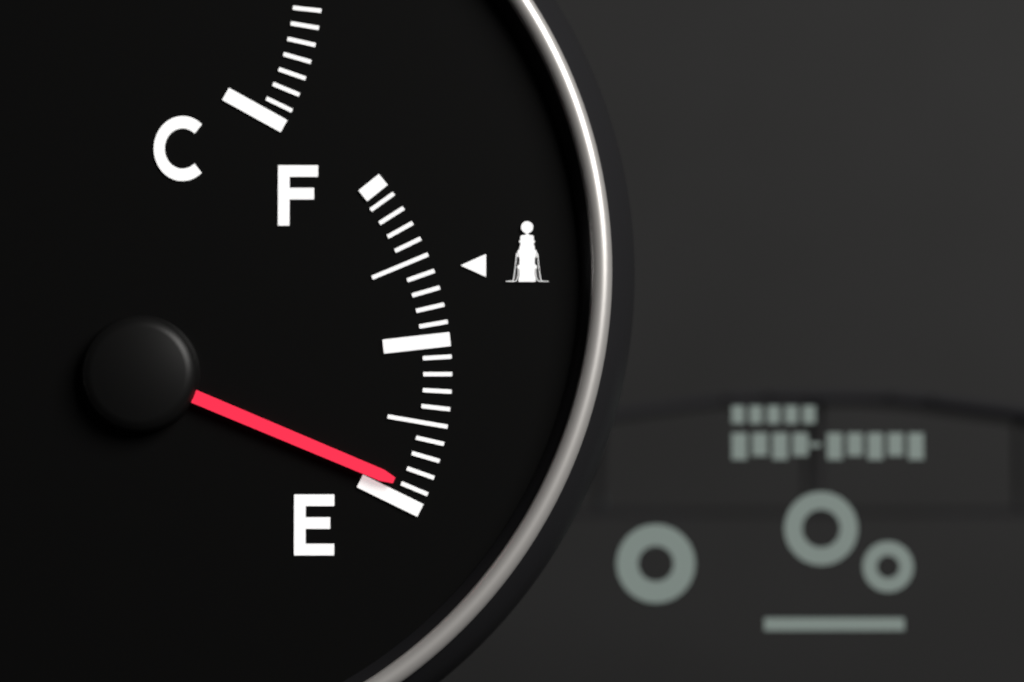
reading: 0.05 (no unit)
